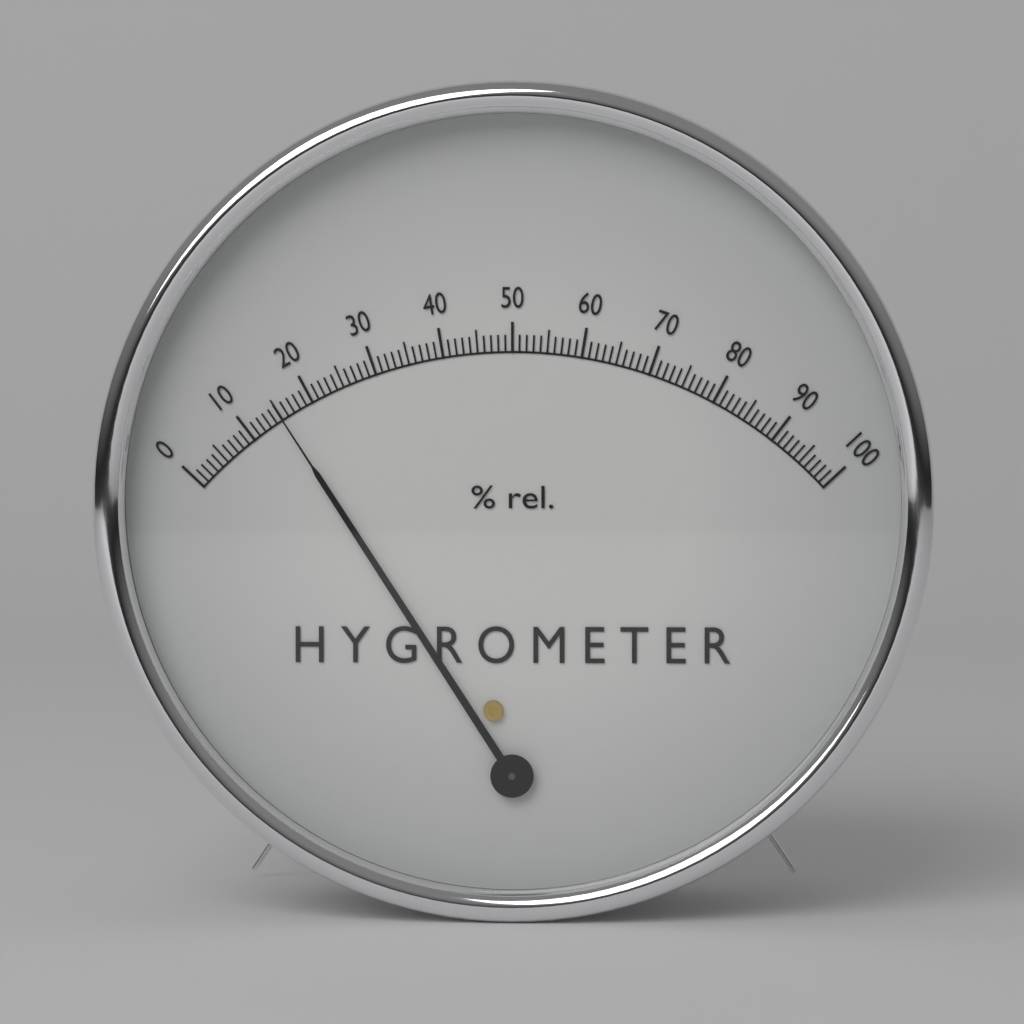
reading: 15 %
